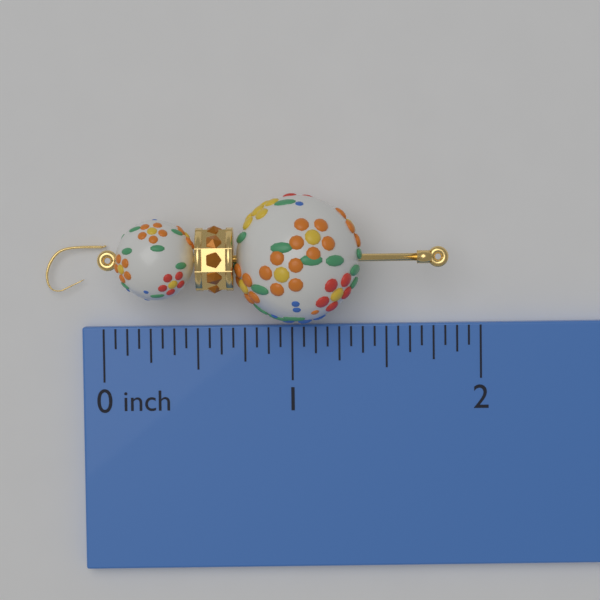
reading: 1.8125 inch
